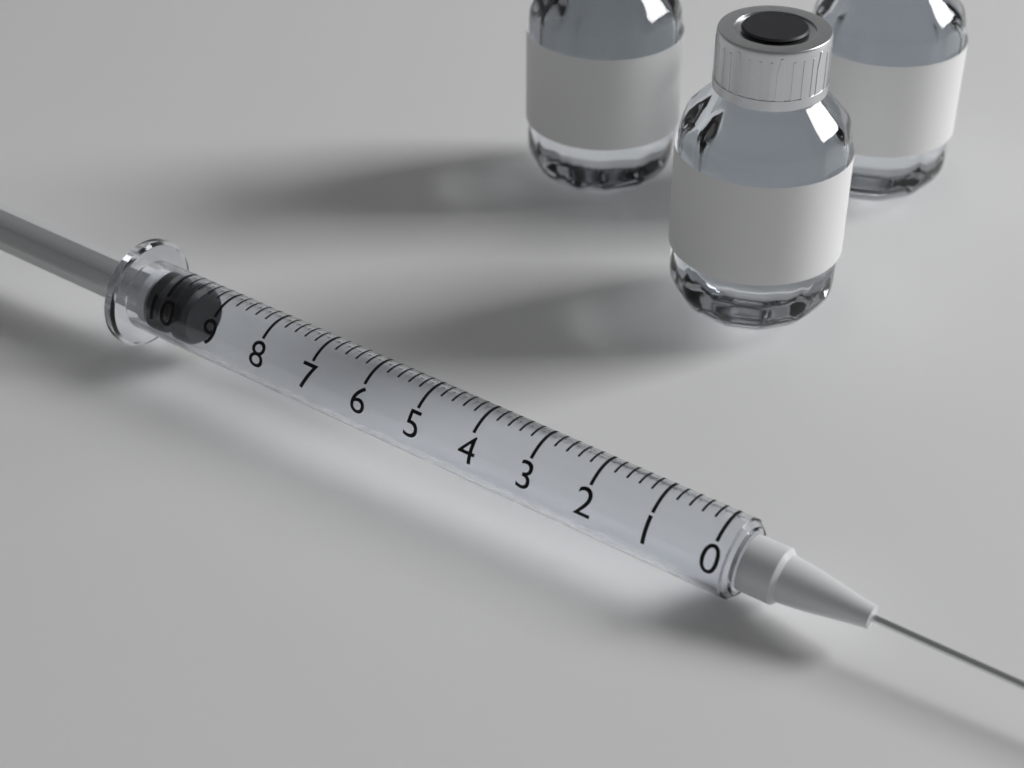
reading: 9.6 (no unit)
